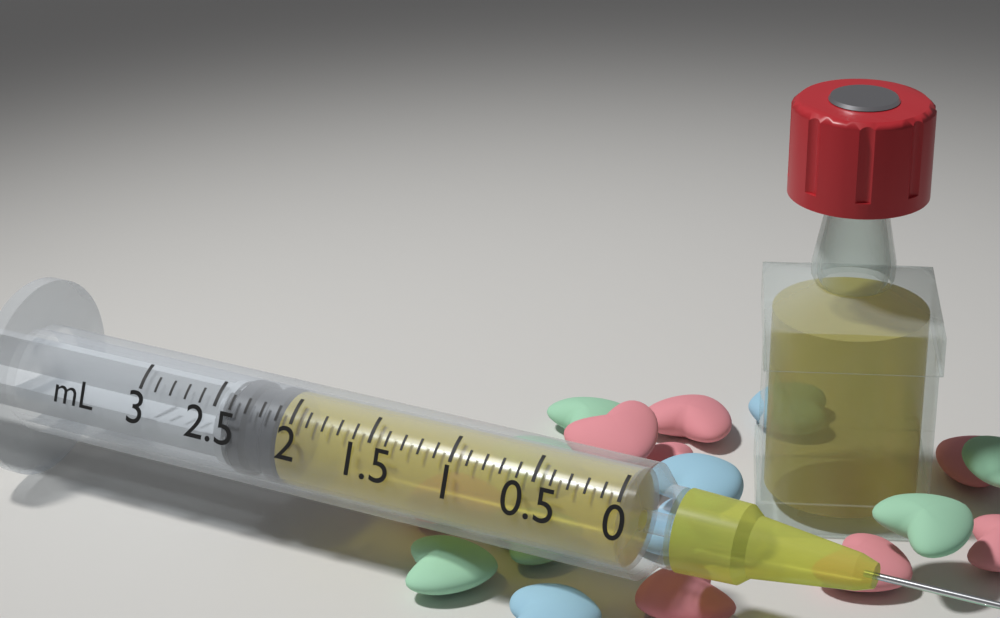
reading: 2.1 mL
